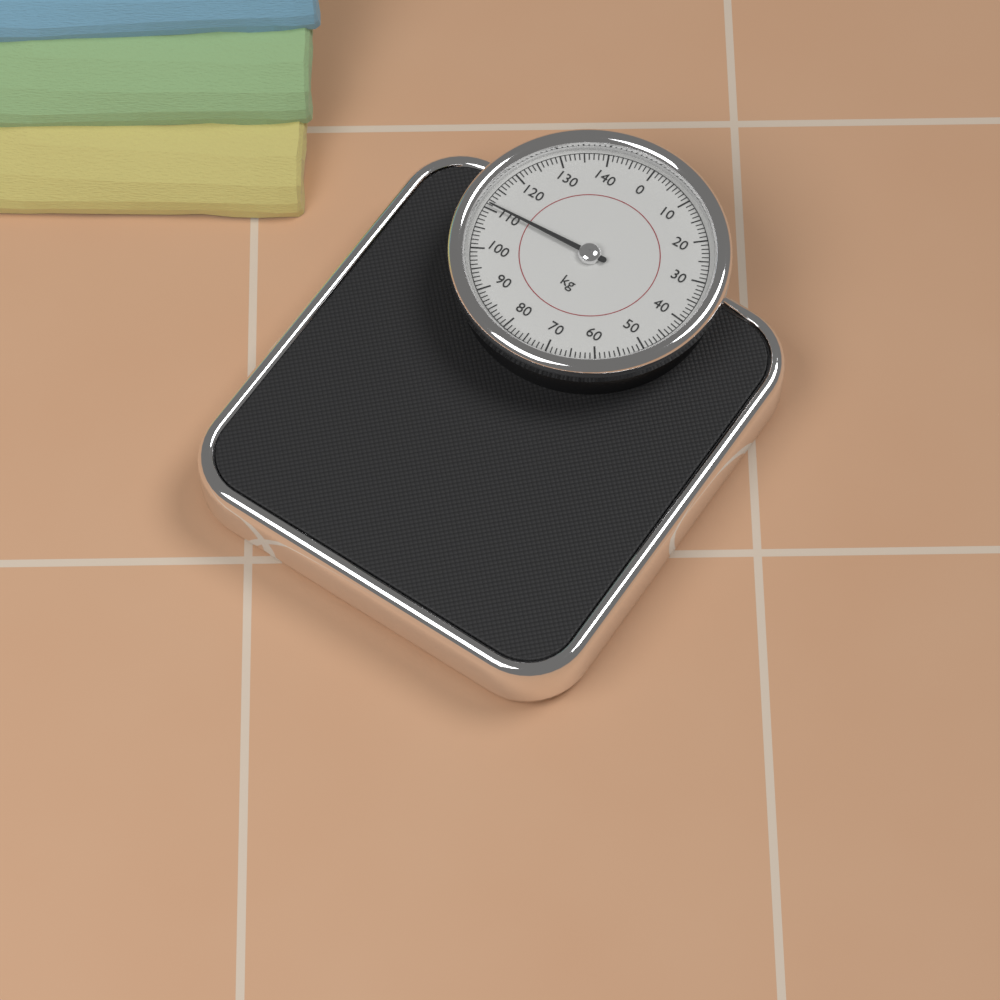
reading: 111 kg
